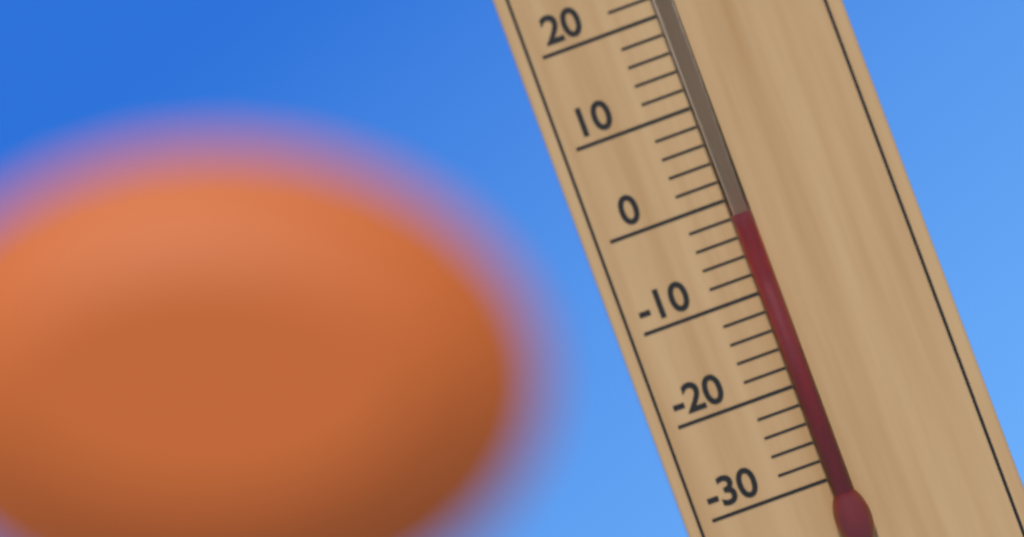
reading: -2 °C
